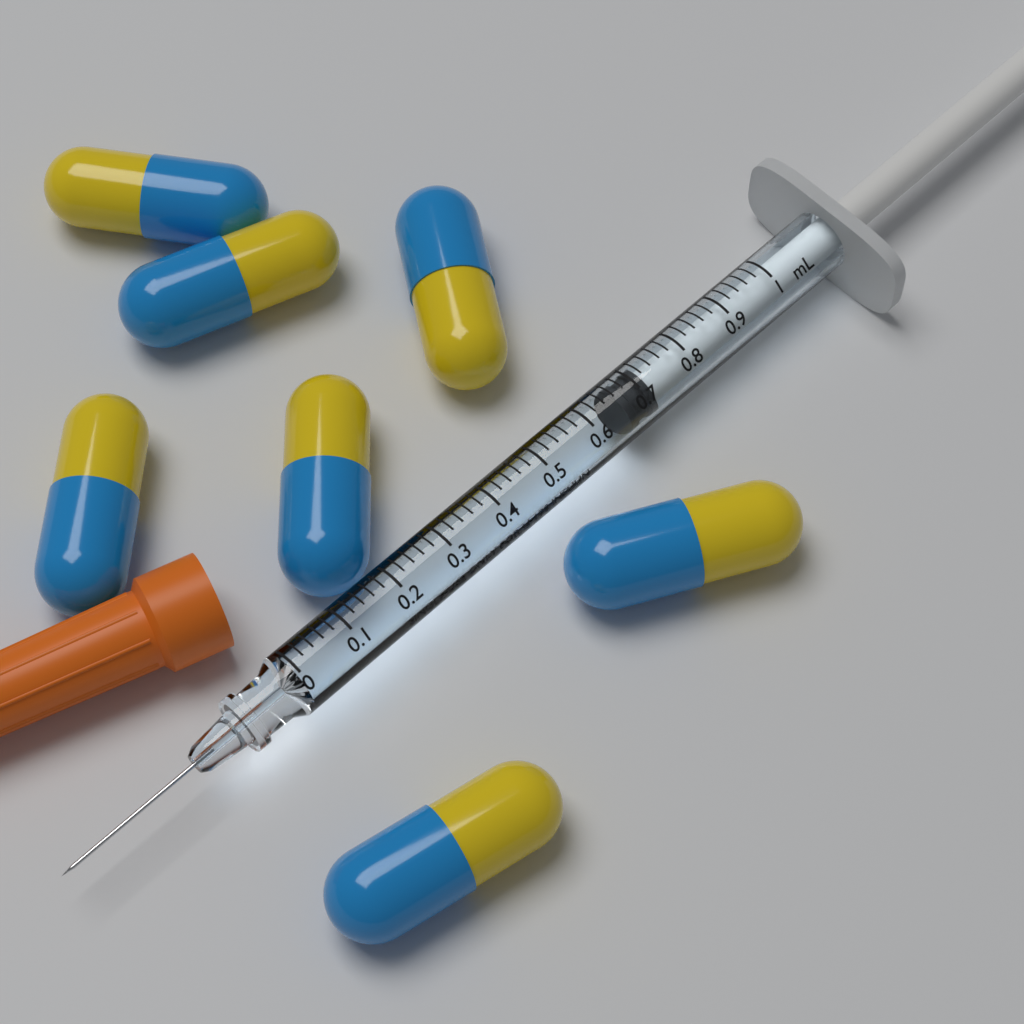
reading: 0.66 mL
